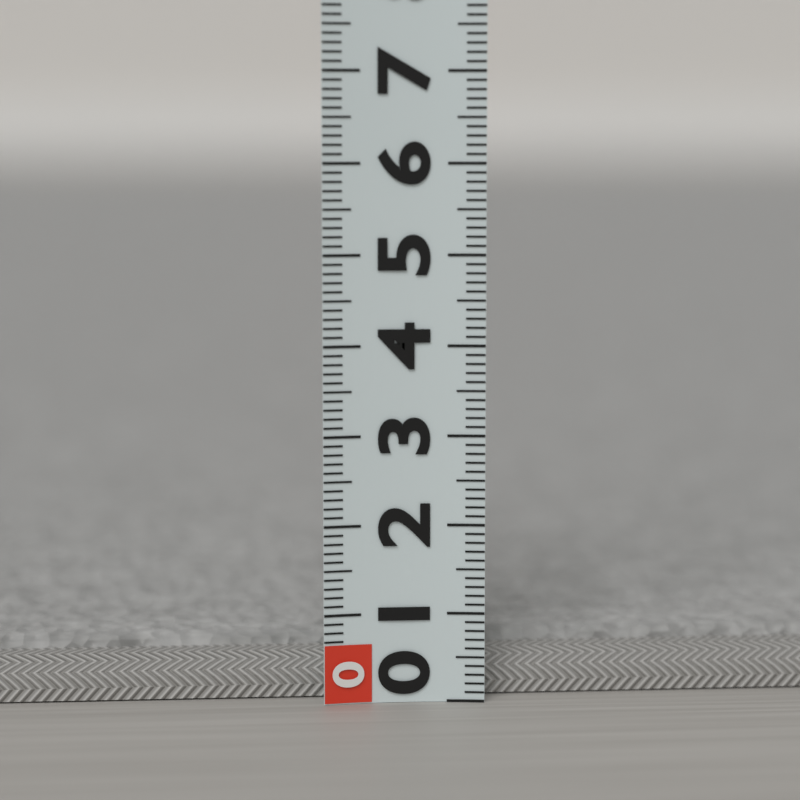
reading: 0.6 (no unit)
